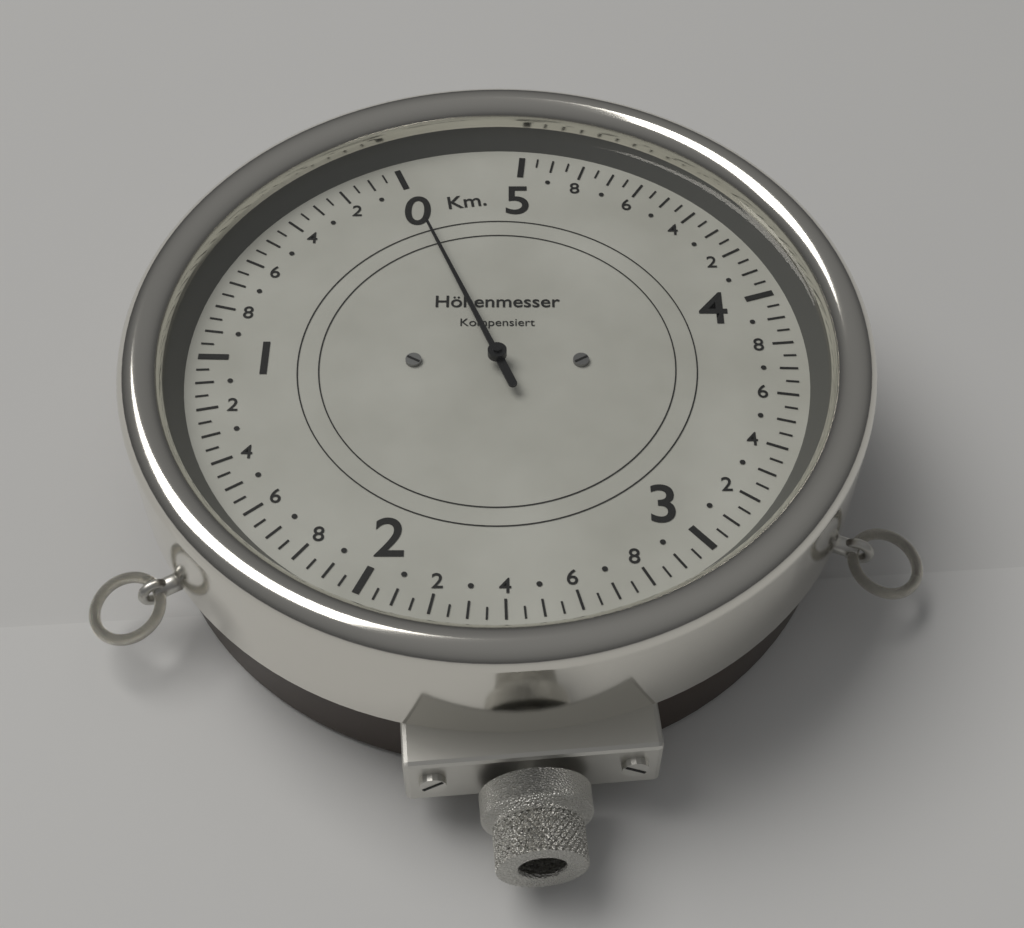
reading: 0.00 km
